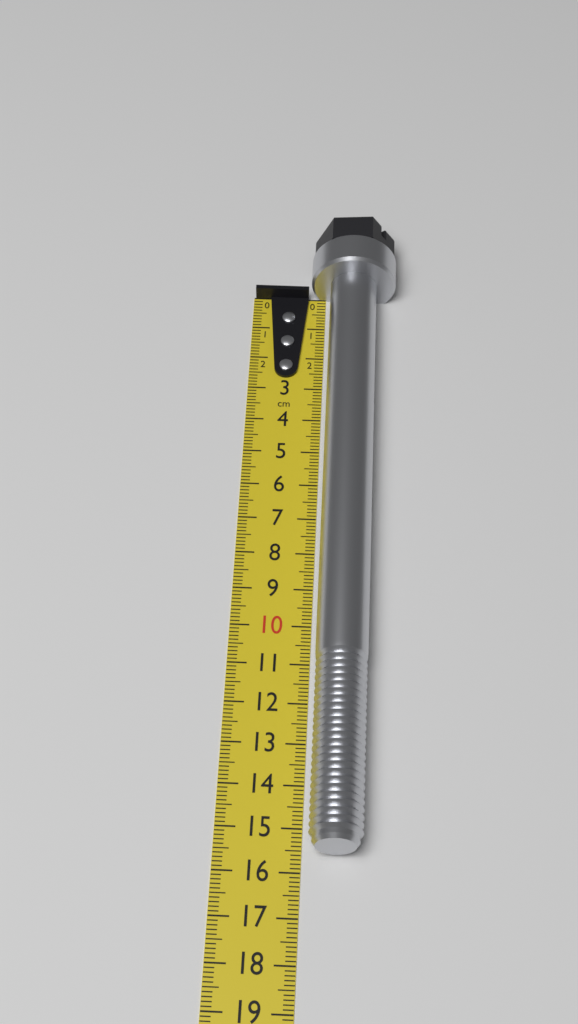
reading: 15.6 cm
